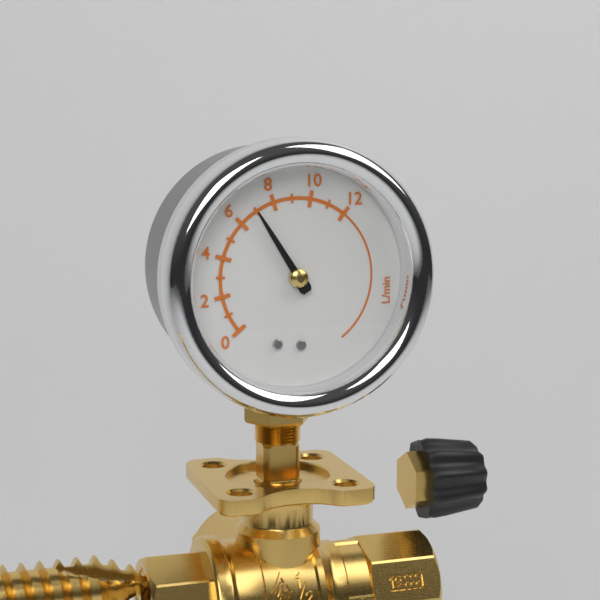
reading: 7 L/min
